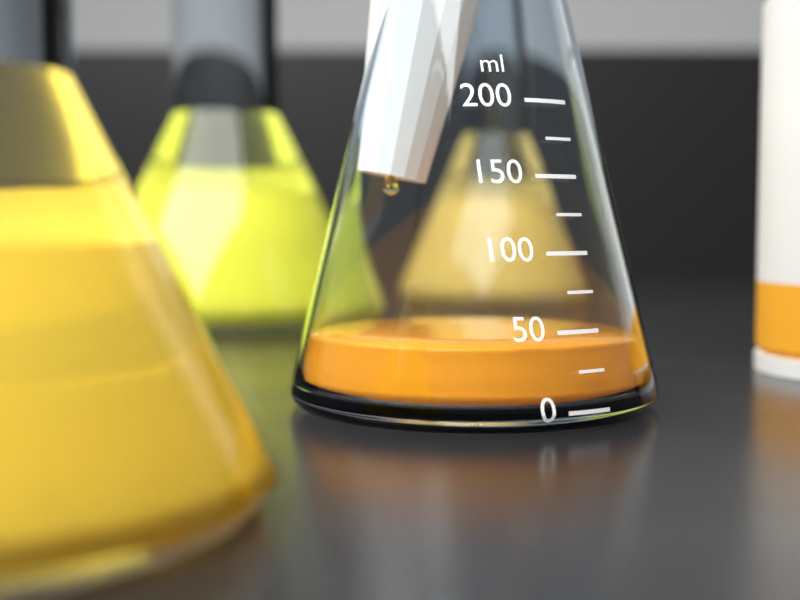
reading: 40 ml
